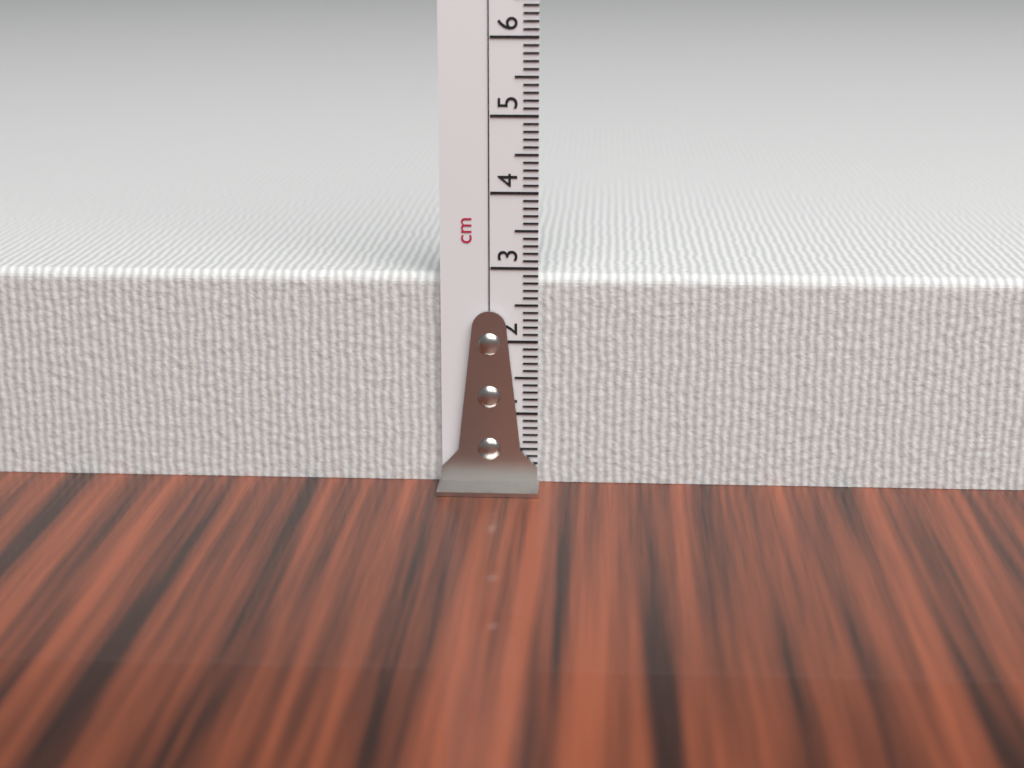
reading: 2.9 cm
